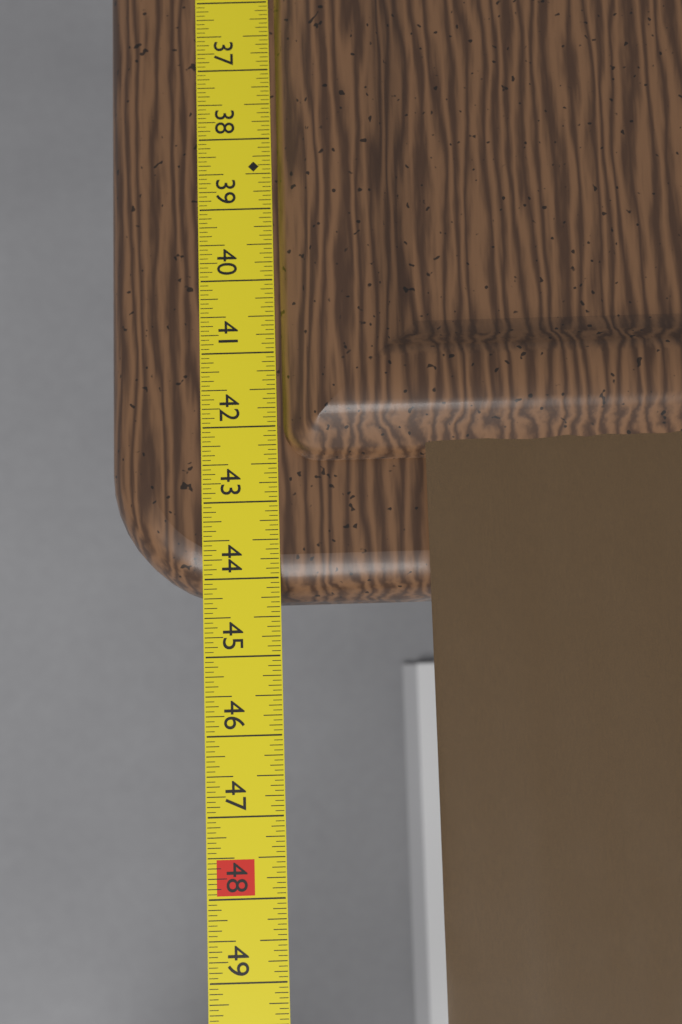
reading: 44.2500 in
